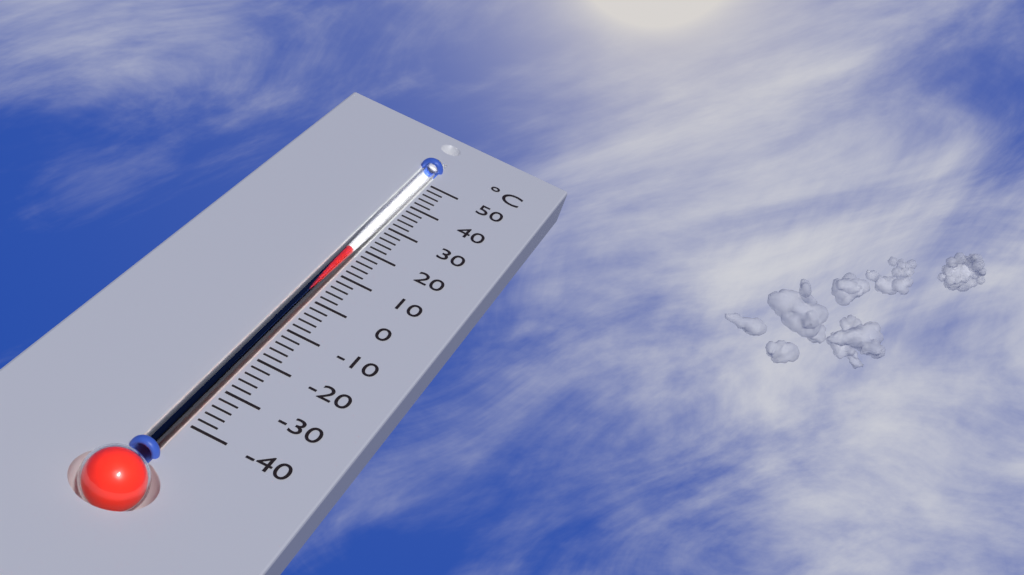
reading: 18 °C
